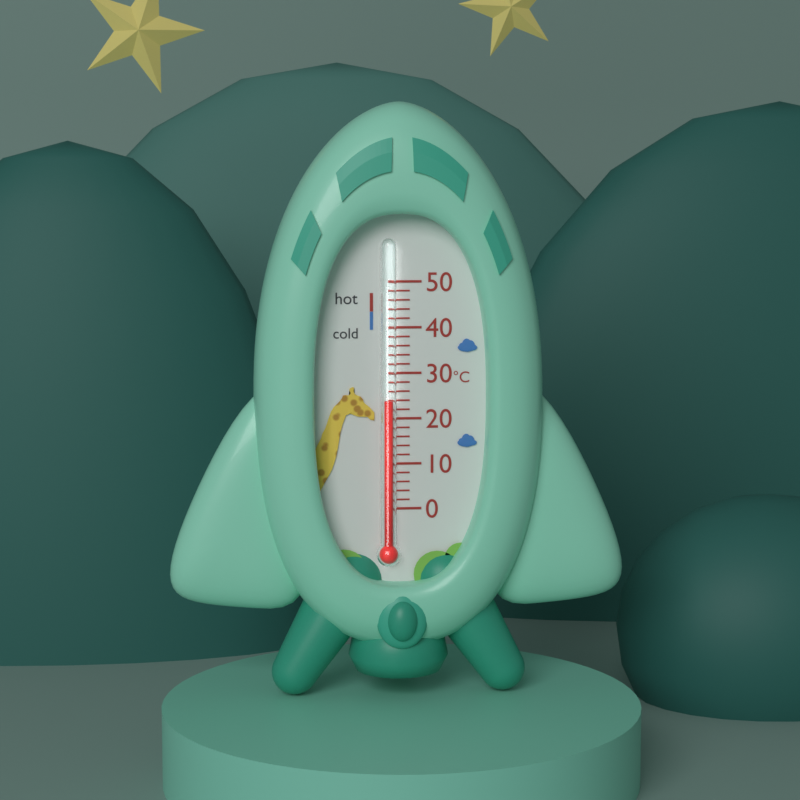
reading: 24 °C
